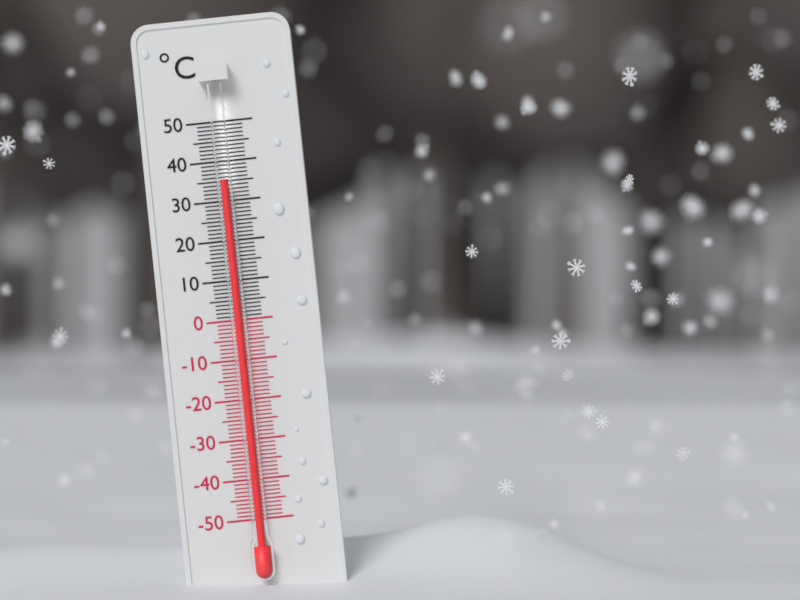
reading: 35 °C
